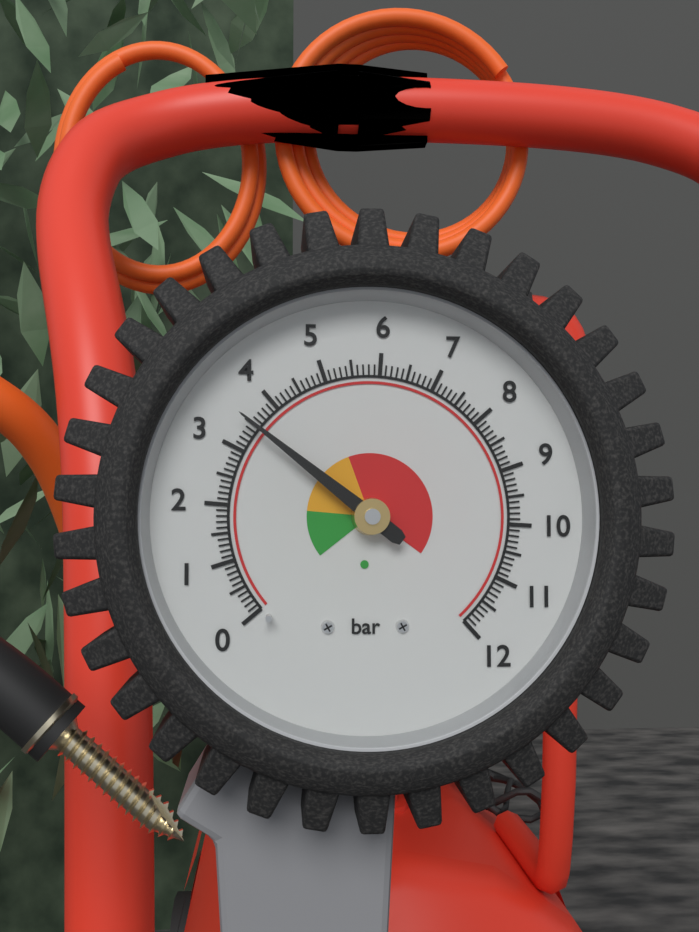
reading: 3.5 bar
